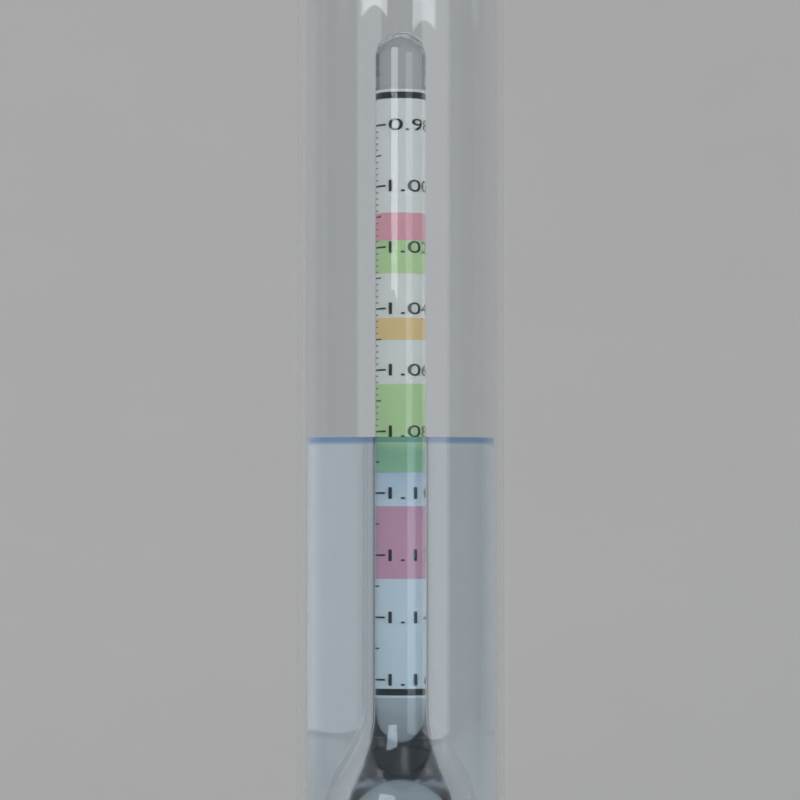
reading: 1.082 (no unit)
